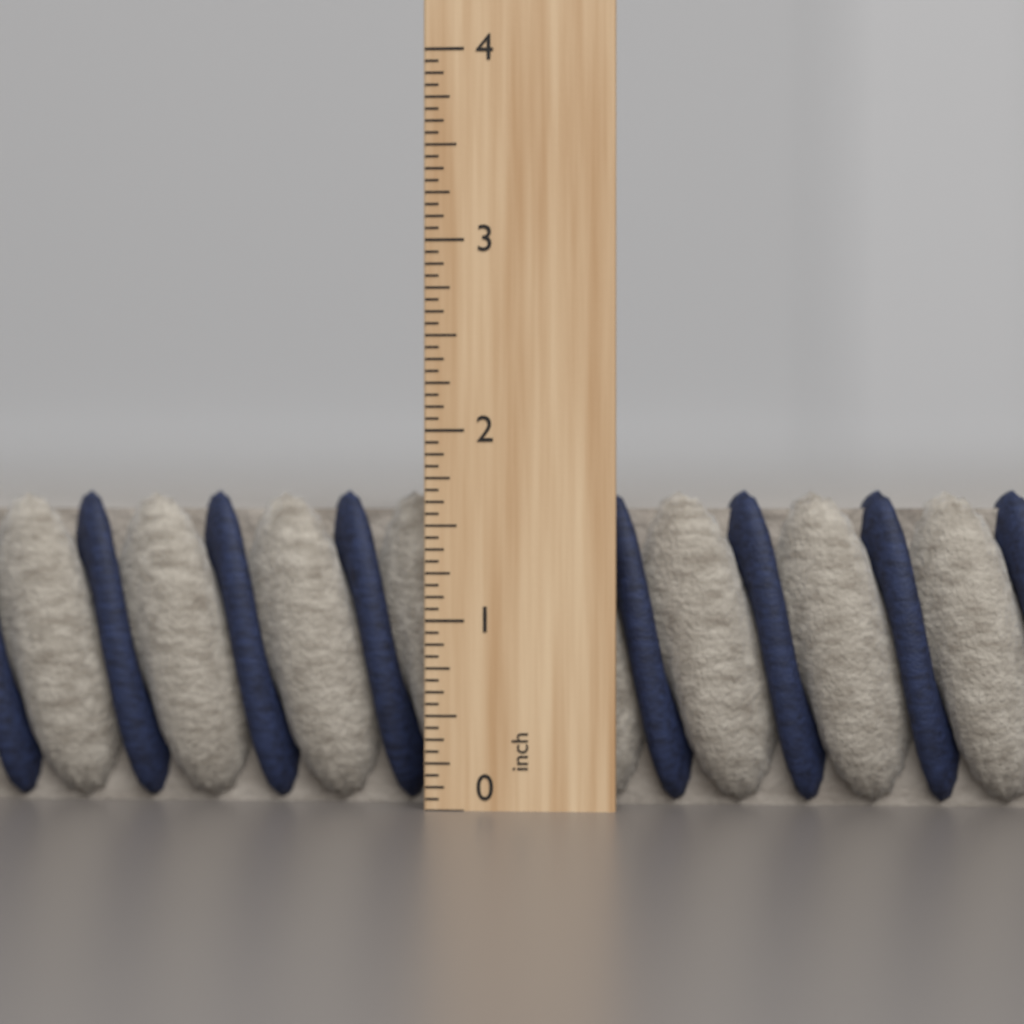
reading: 1.6875 inch
